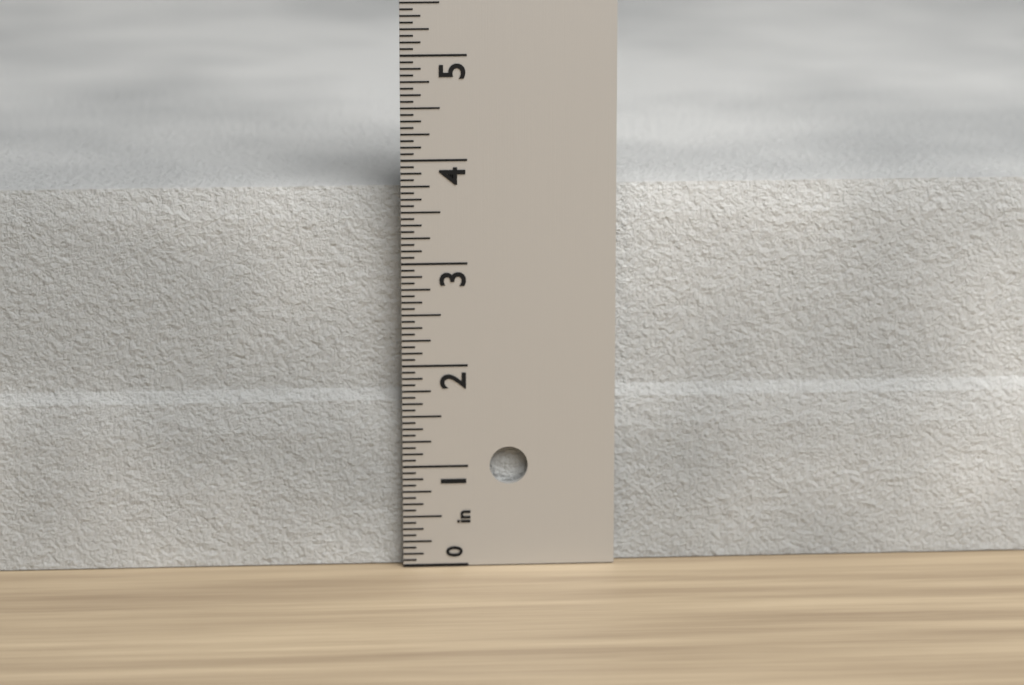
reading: 3.6875 in
